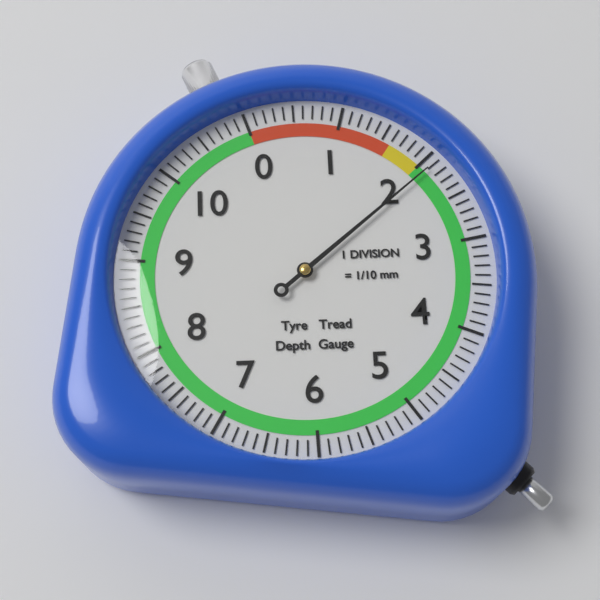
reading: 2.1 mm
